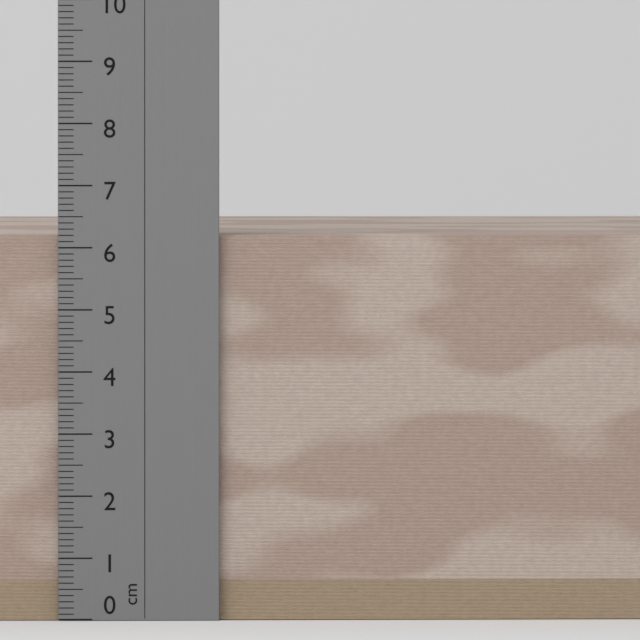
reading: 6.2 cm
